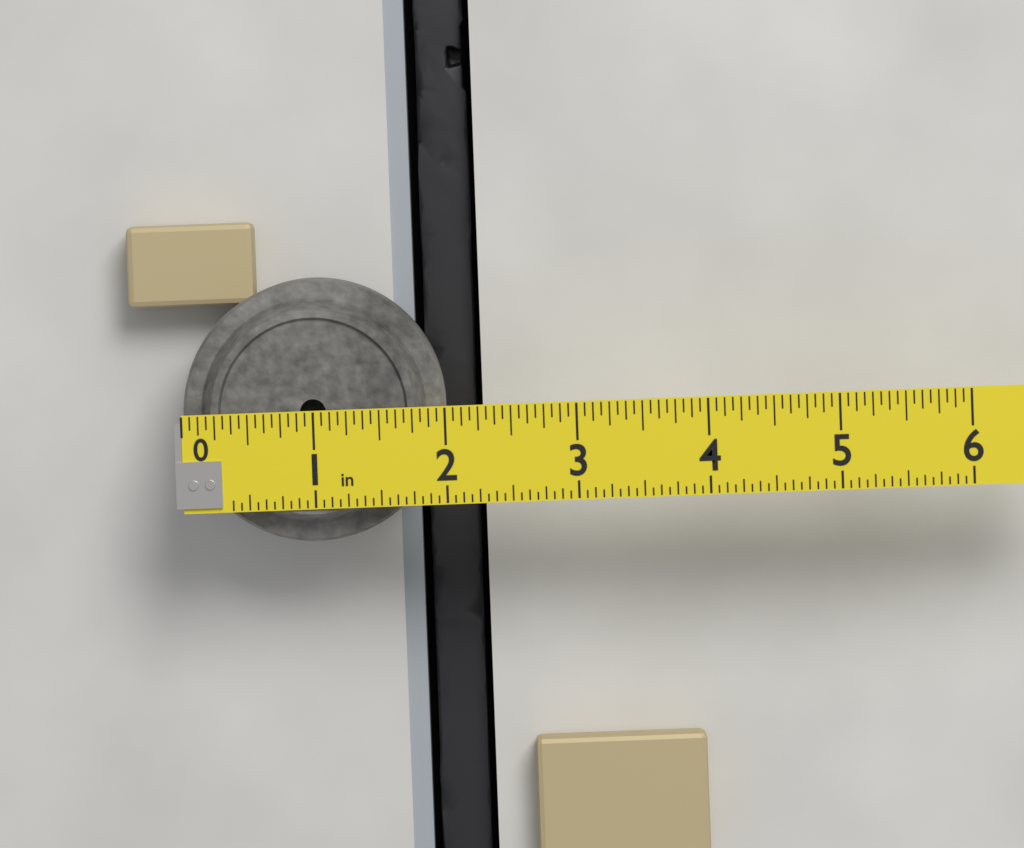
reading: 2.0000 in
